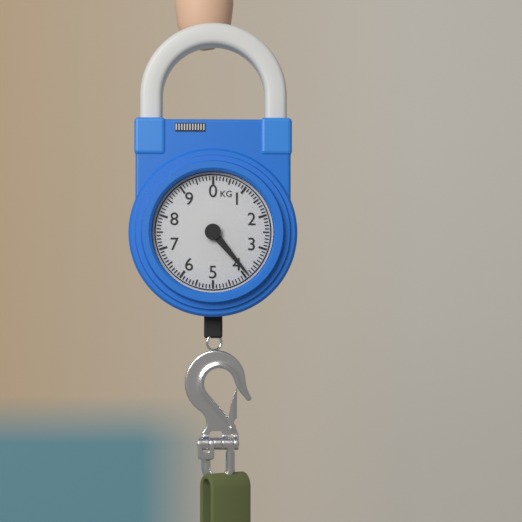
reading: 3.9 kg
